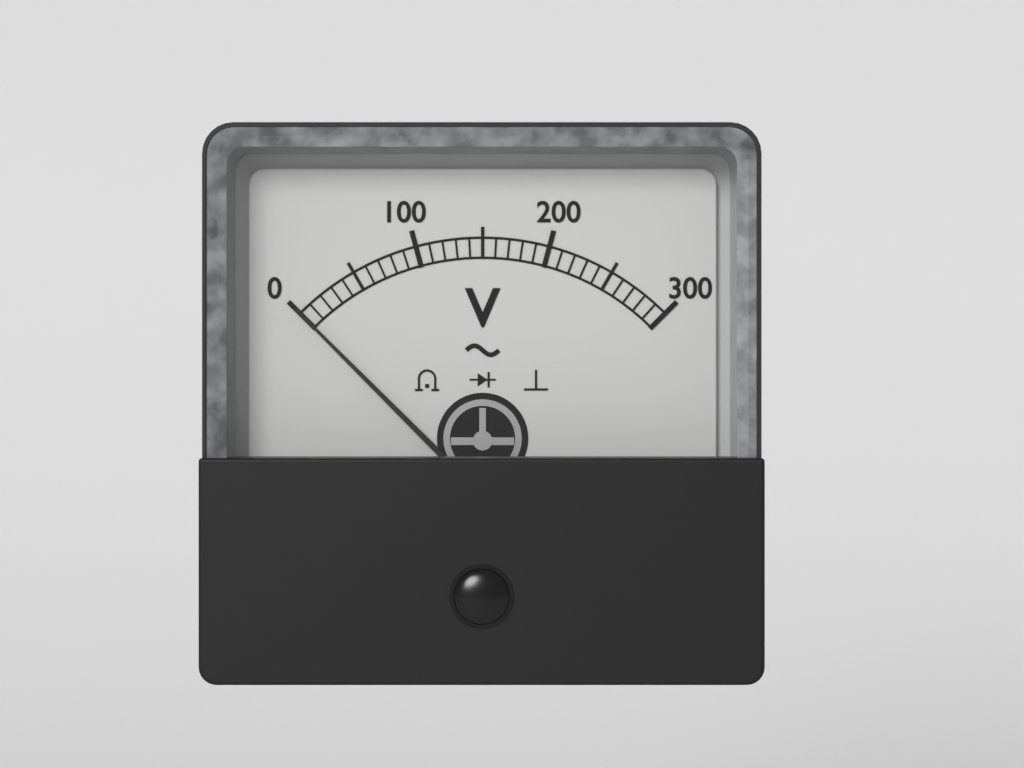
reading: 0 V
